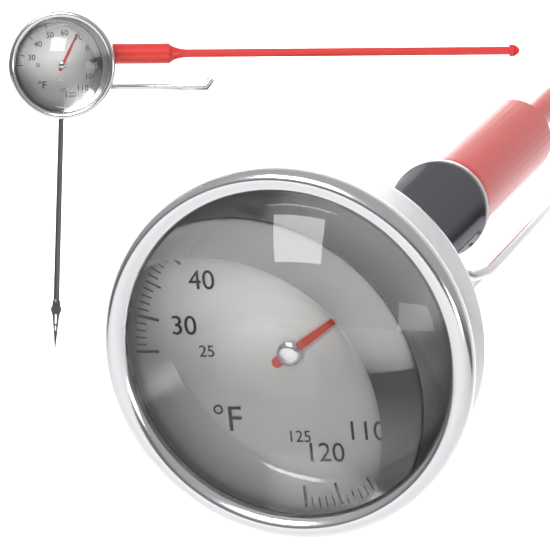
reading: 79 °F
